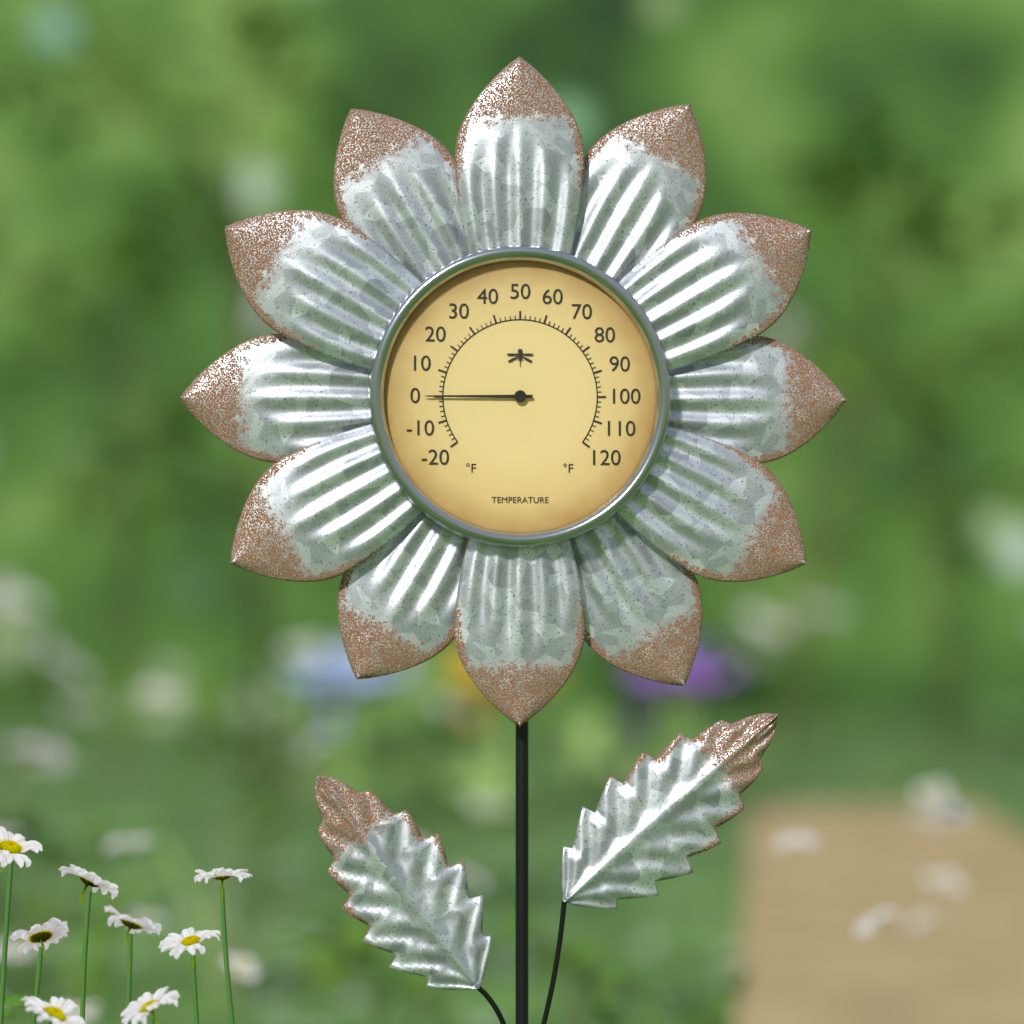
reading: 0 °F
